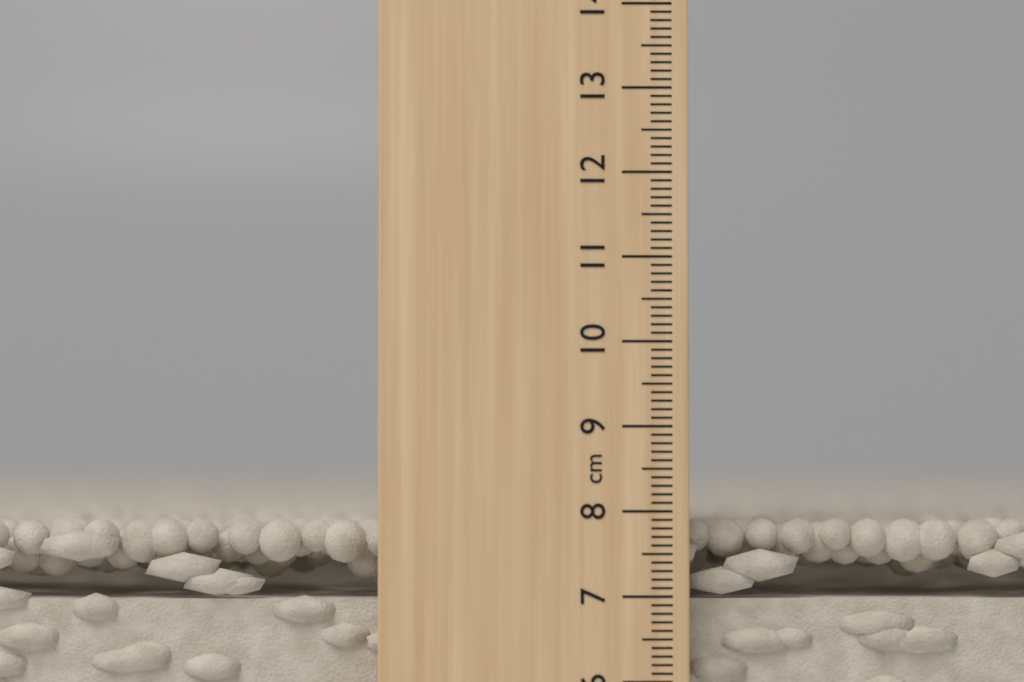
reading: 7.9 cm
